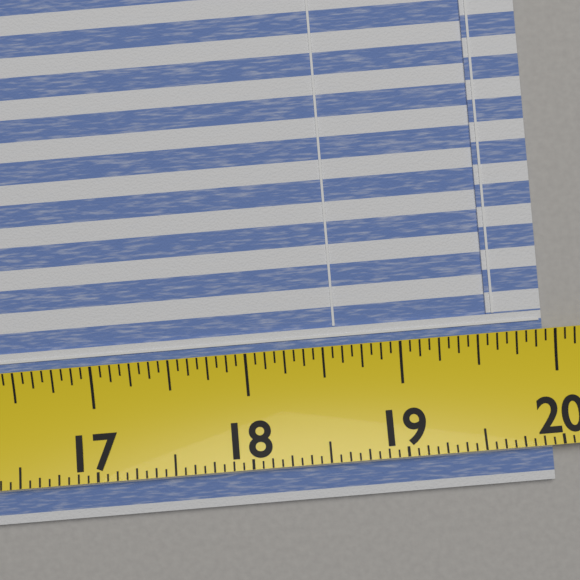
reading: 19.9375 (no unit)
